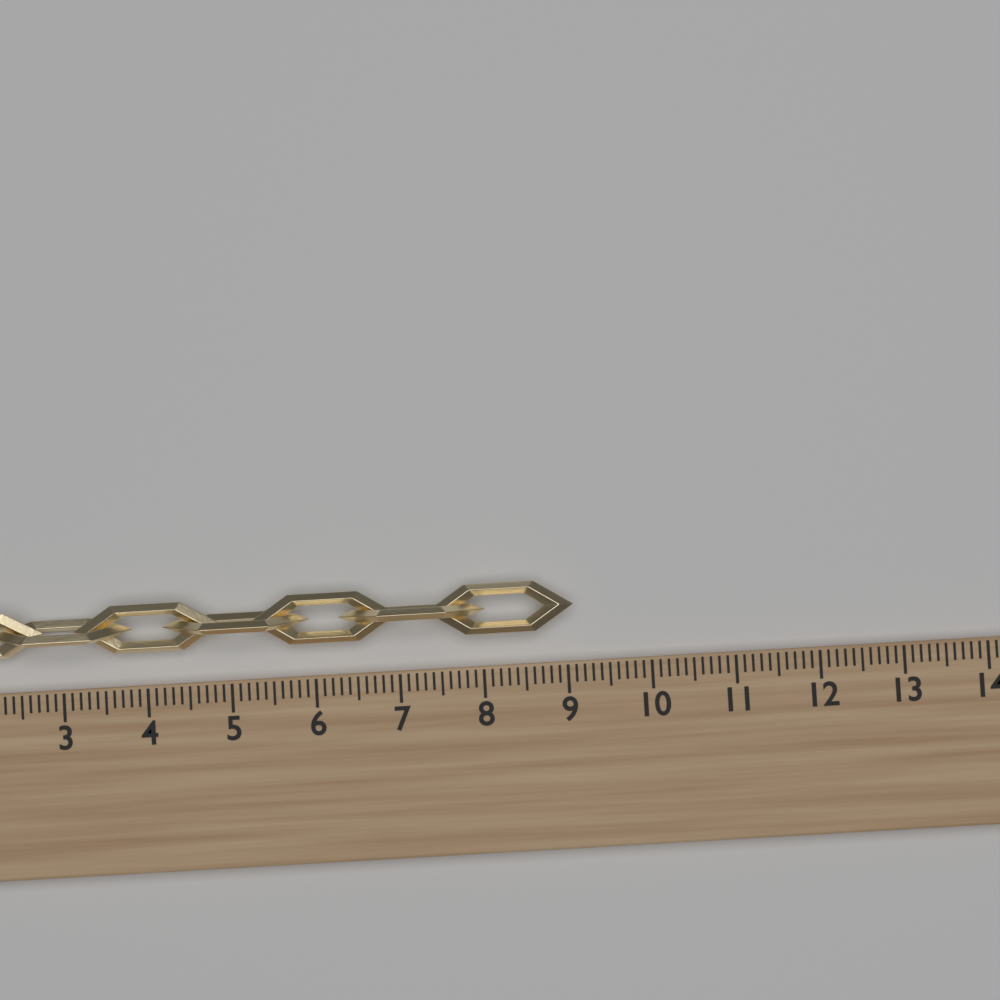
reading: 9.1 (no unit)
